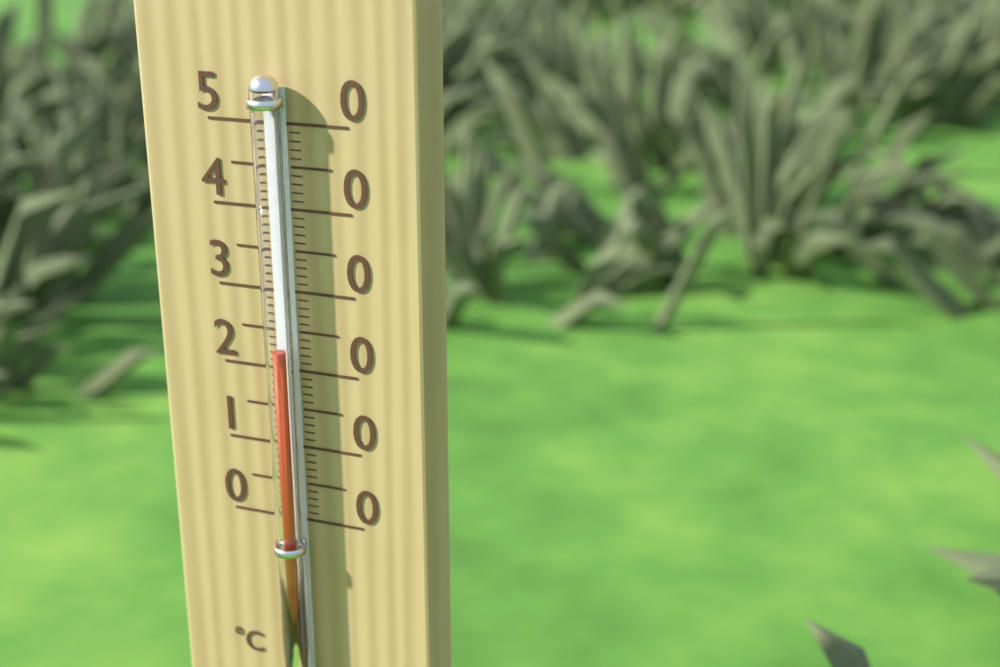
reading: 23 °C
